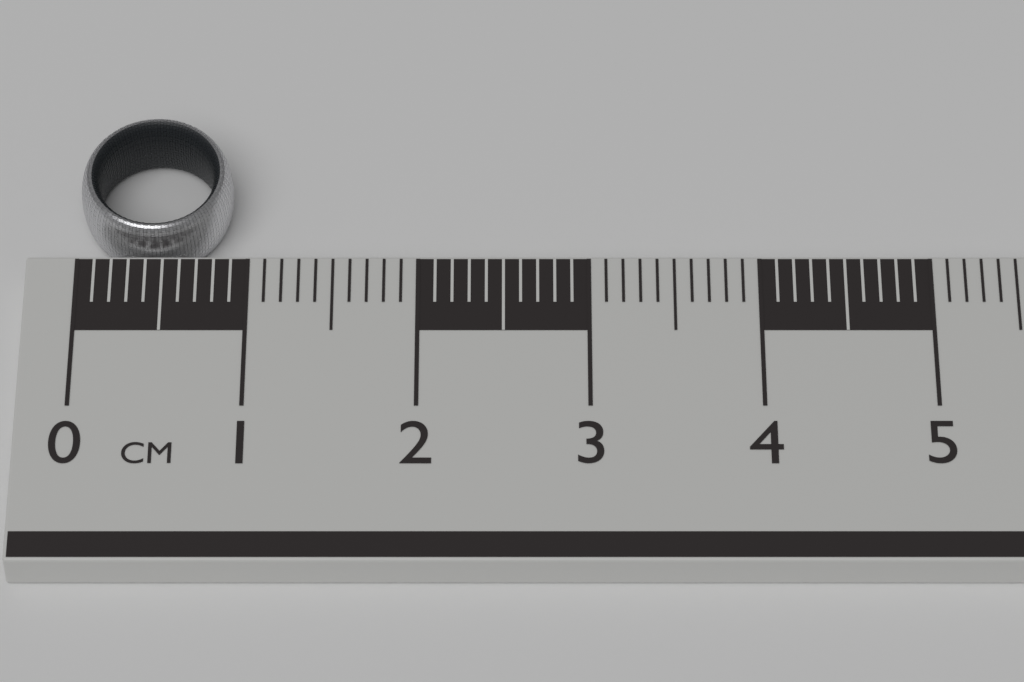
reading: 0.9 cm
